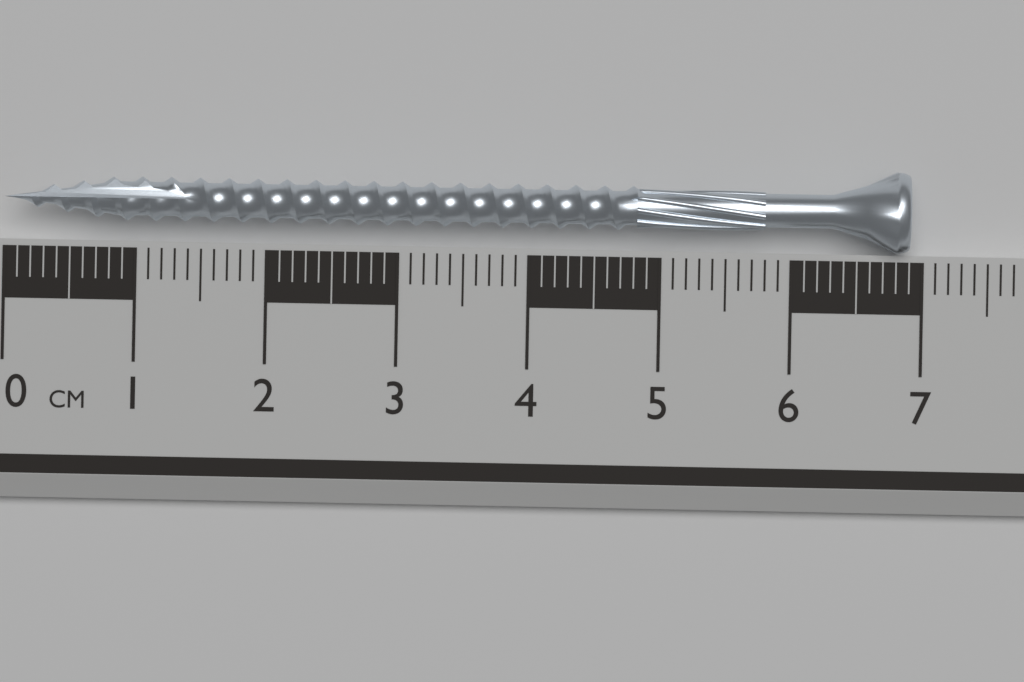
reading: 6.9 cm
